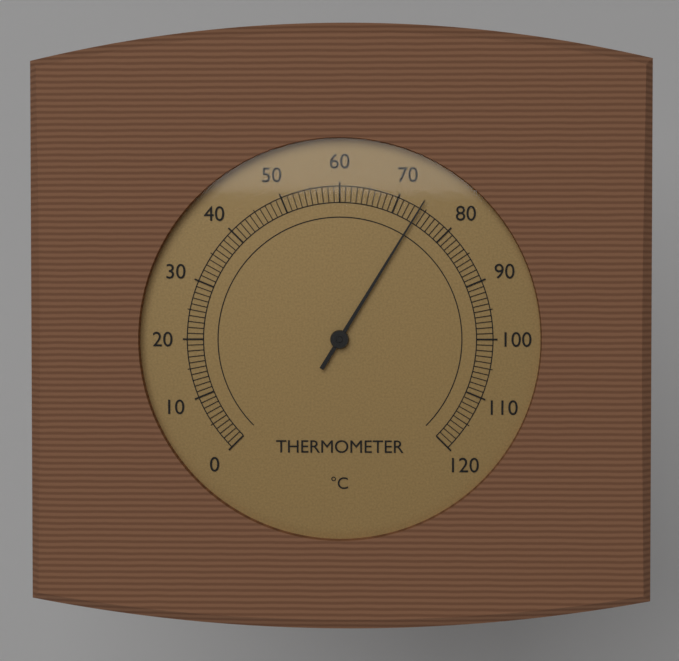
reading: 74 °C
